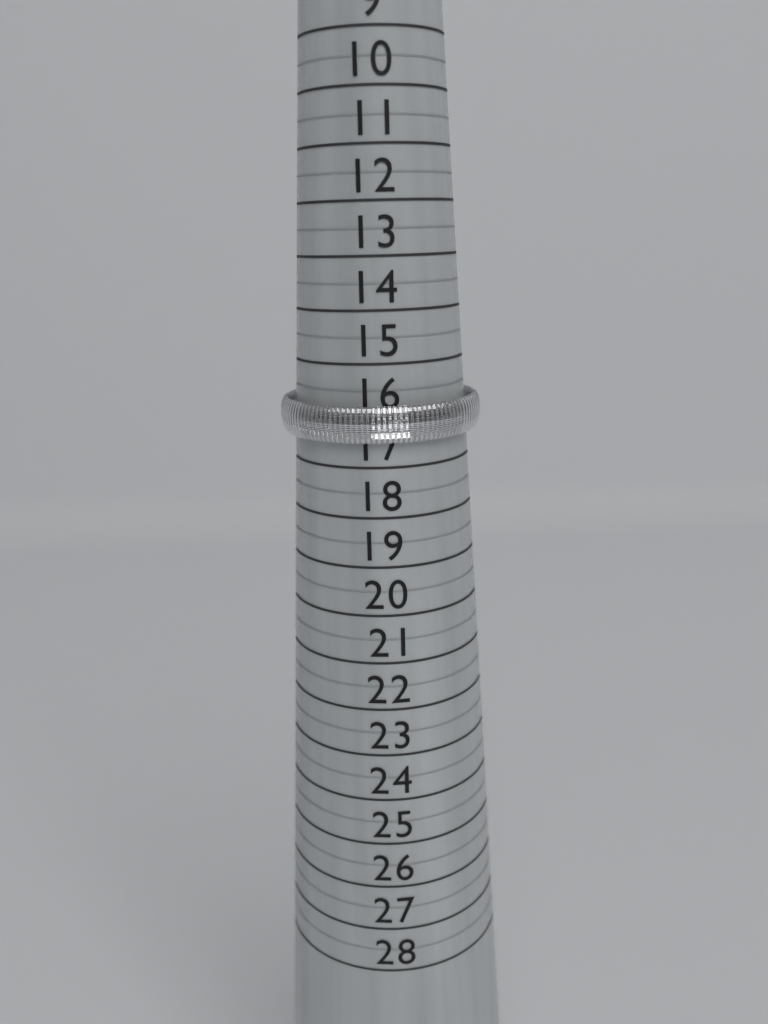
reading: 16.5 (no unit)
